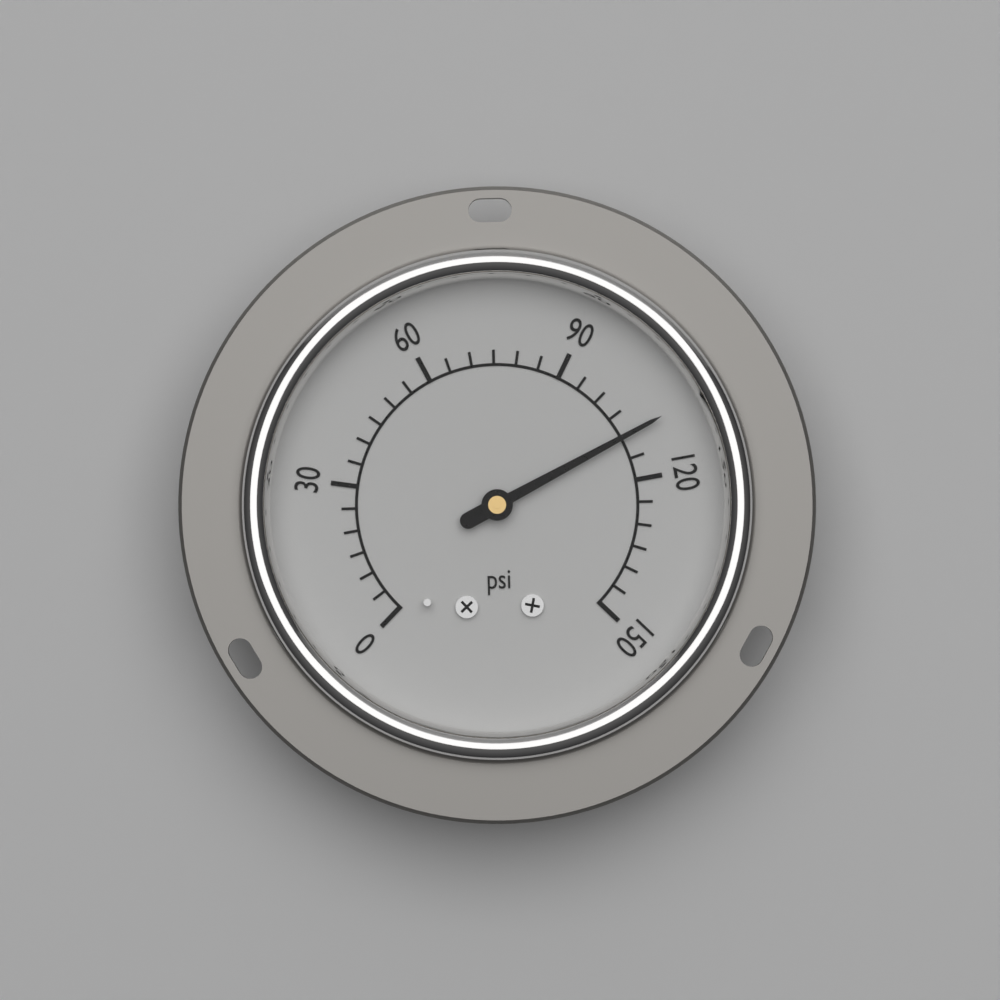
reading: 110 psi
